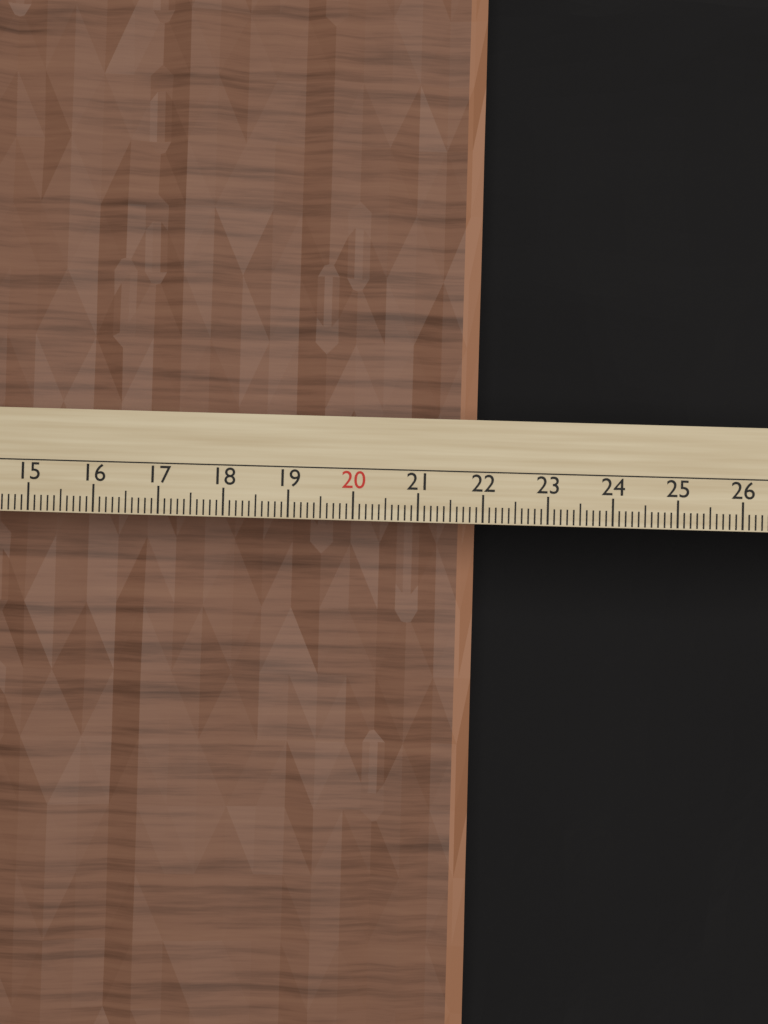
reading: 22.0 cm
